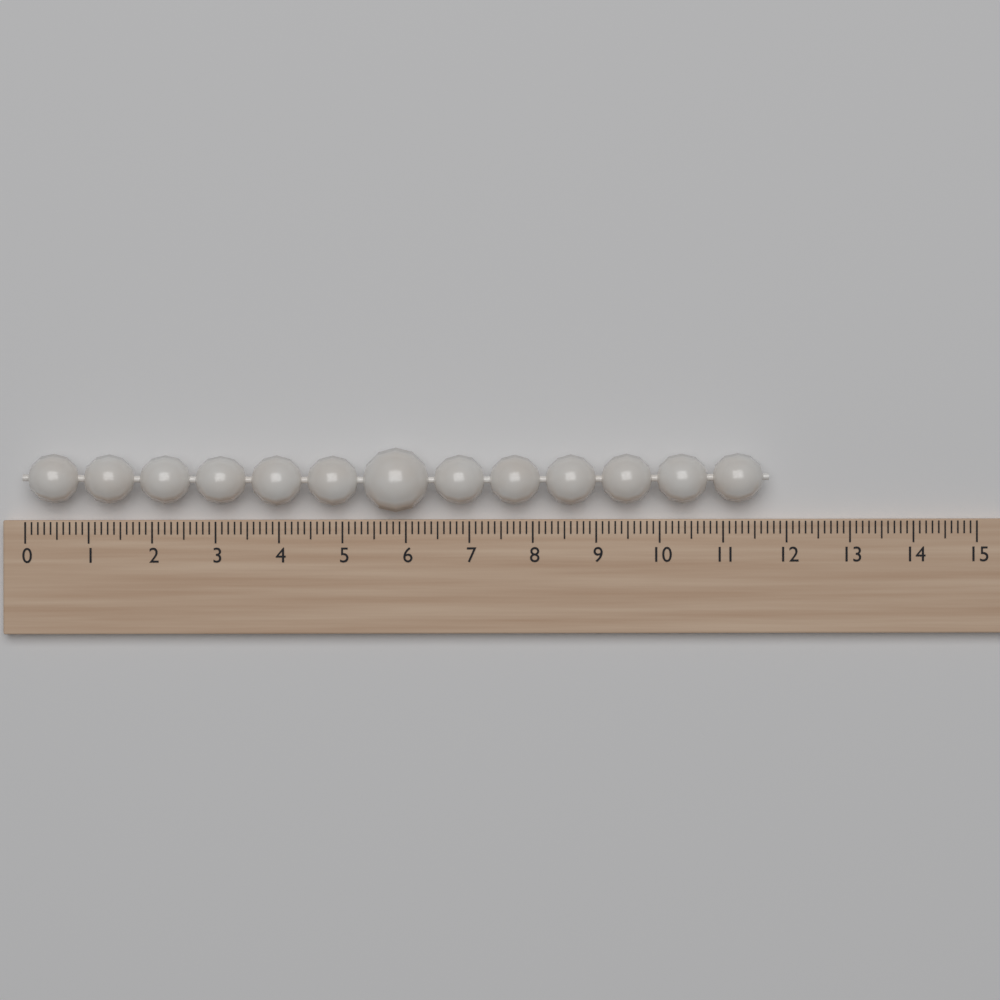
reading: 11.7 (no unit)
